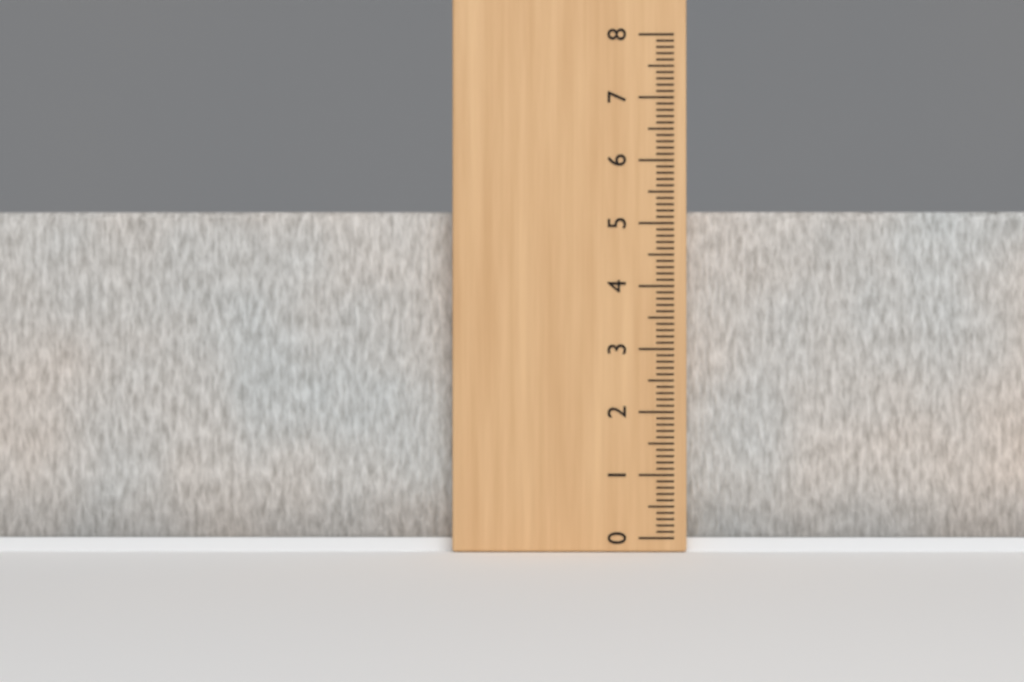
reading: 5.2 (no unit)
